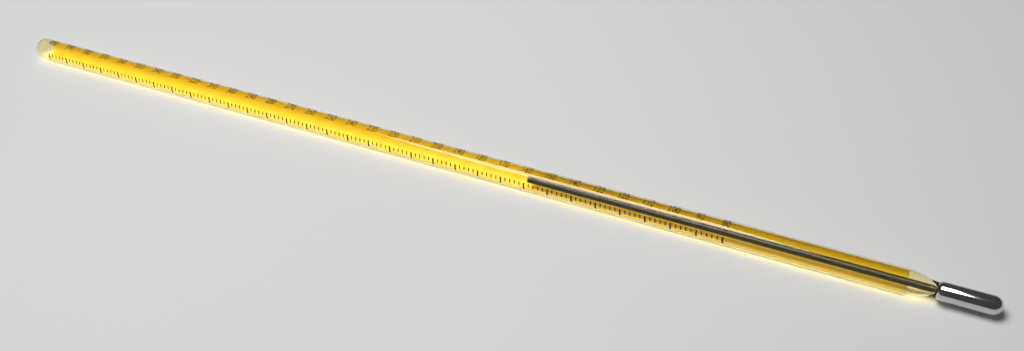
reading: 160 (no unit)
